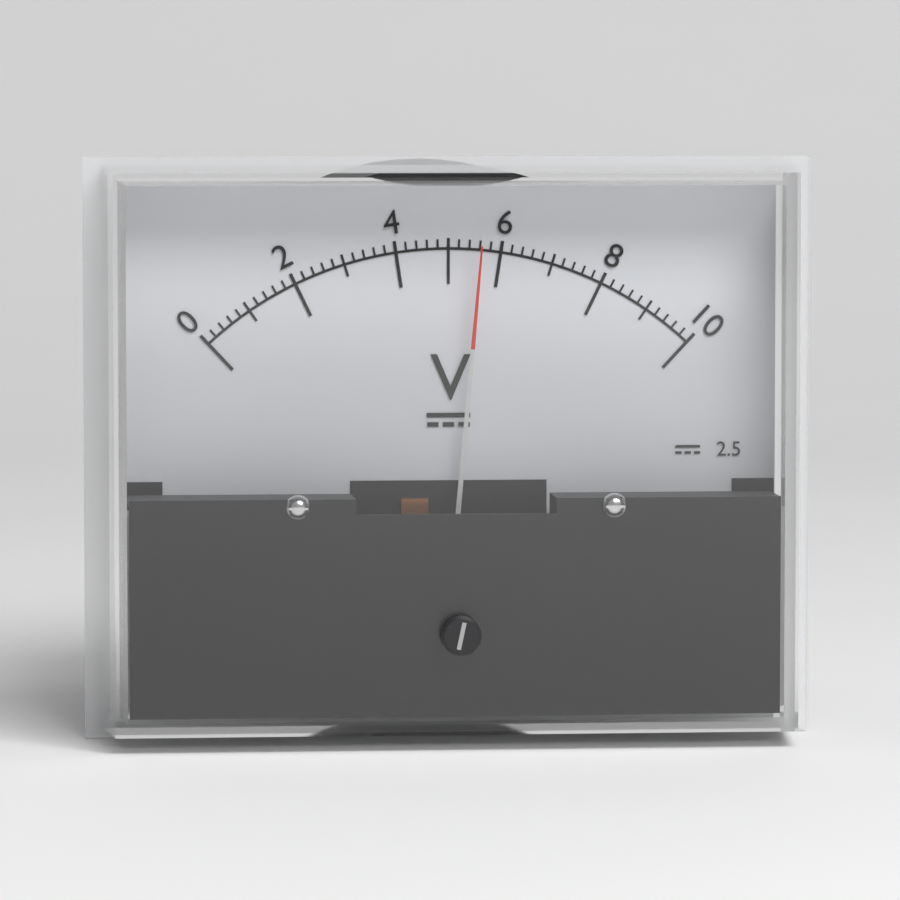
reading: 5.6 V
